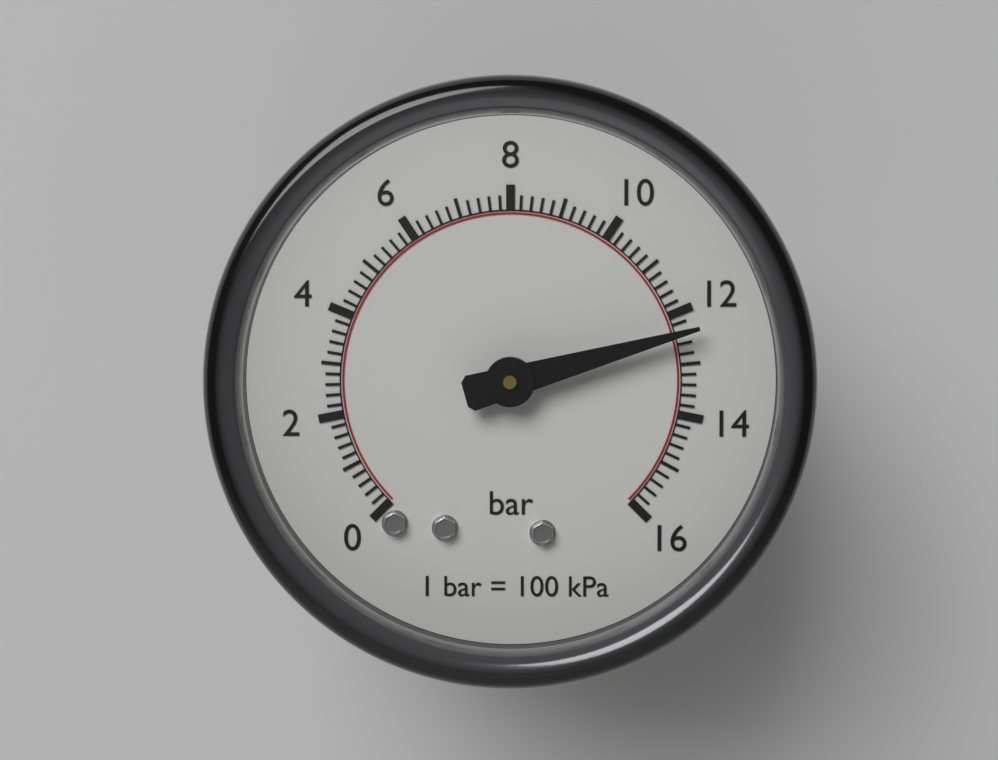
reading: 12.4 bar
